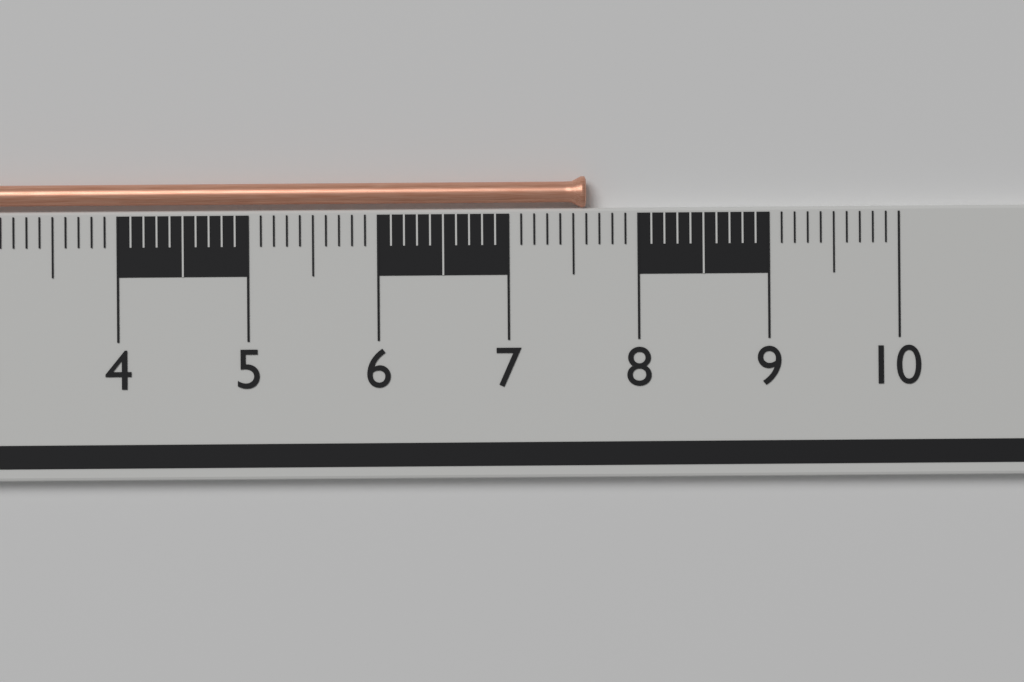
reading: 7.6 cm
